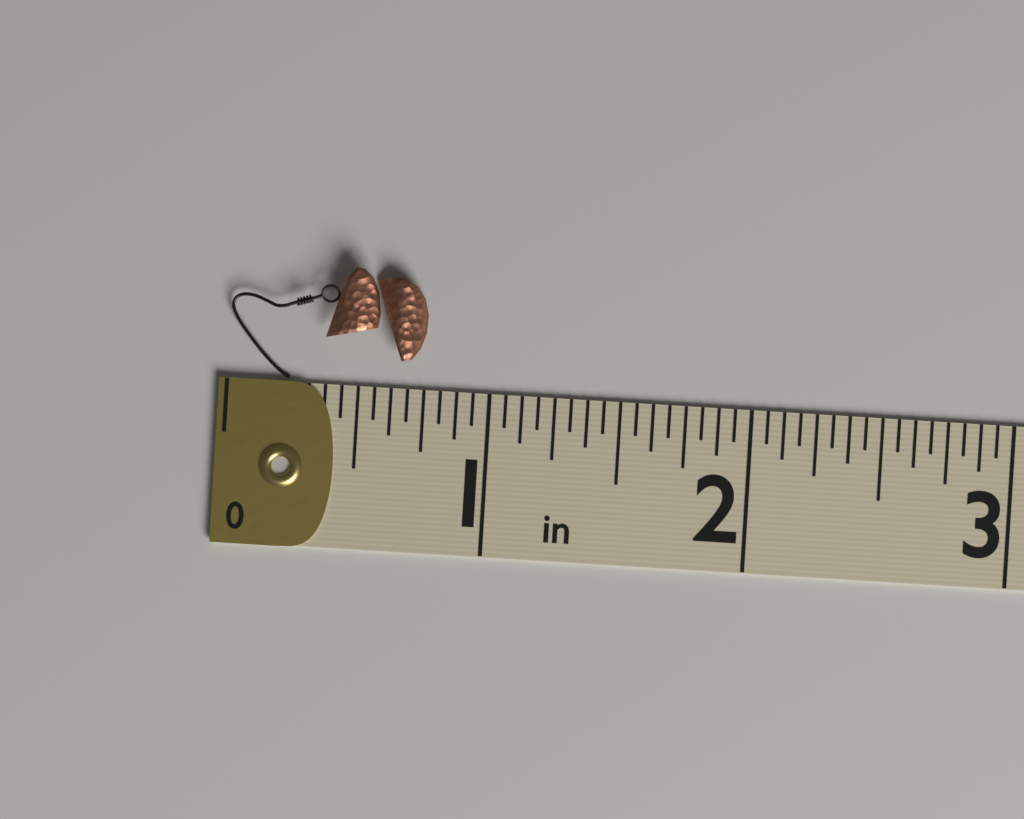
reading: 0.7500 in
